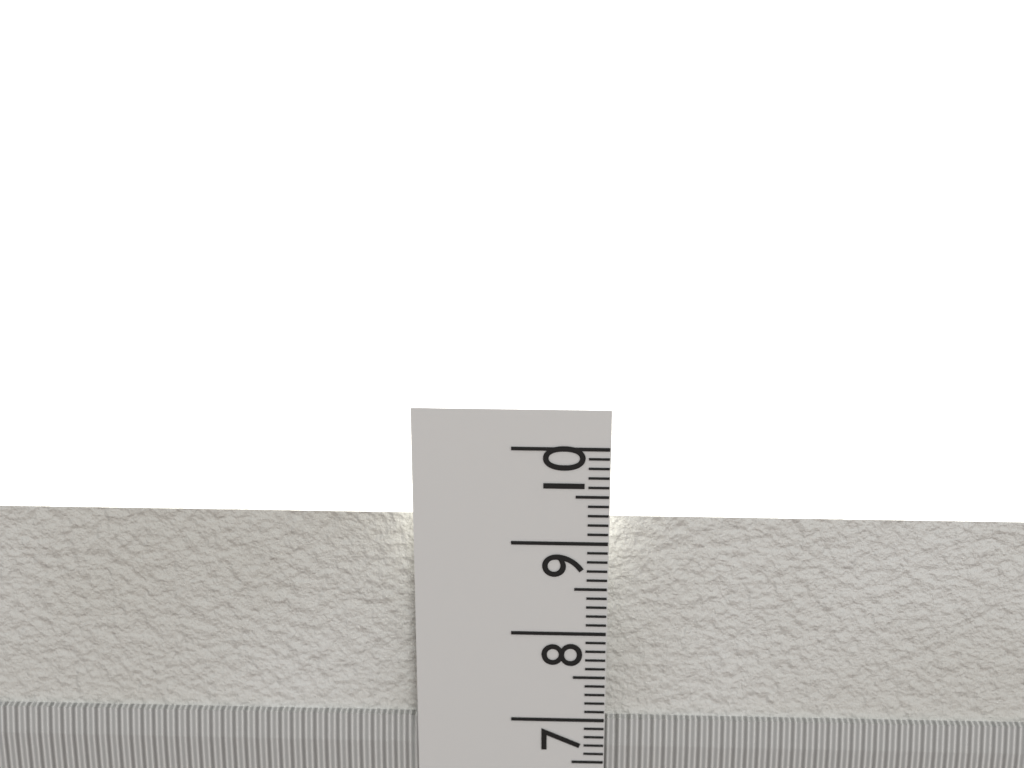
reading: 9.2 cm
